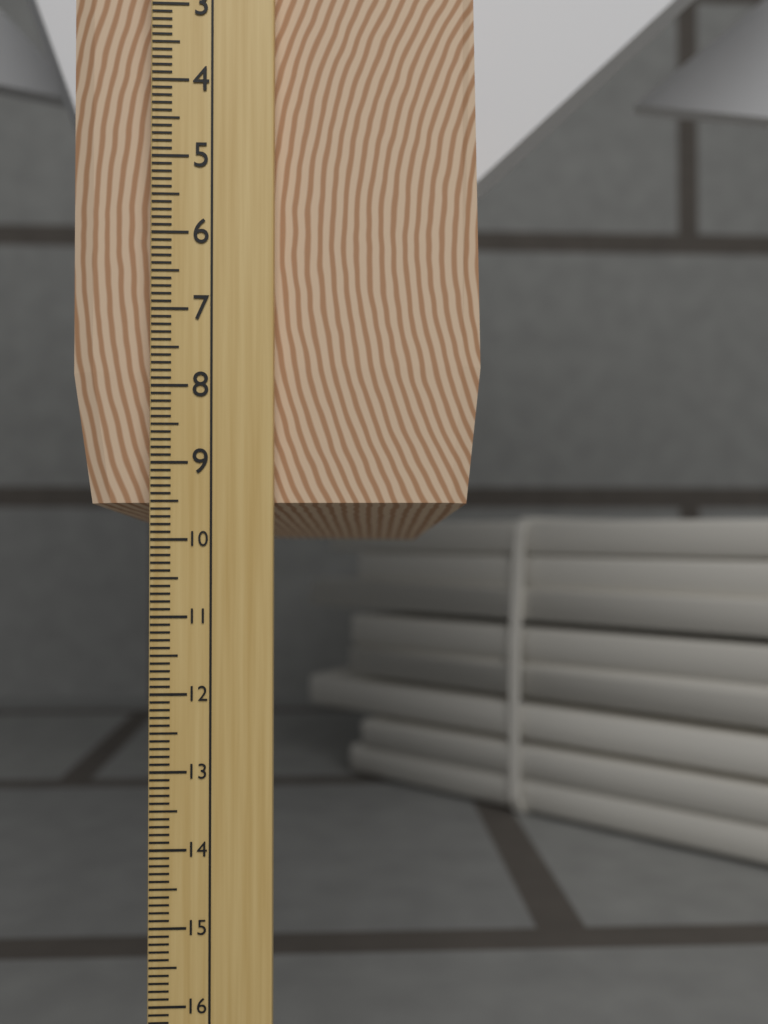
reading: 10.1 cm
